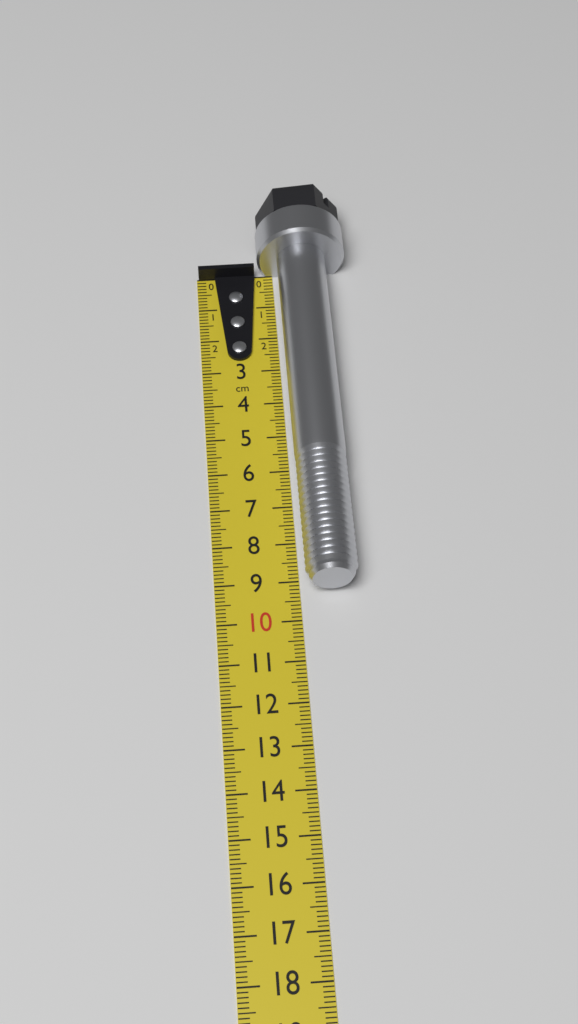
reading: 9.3 cm
